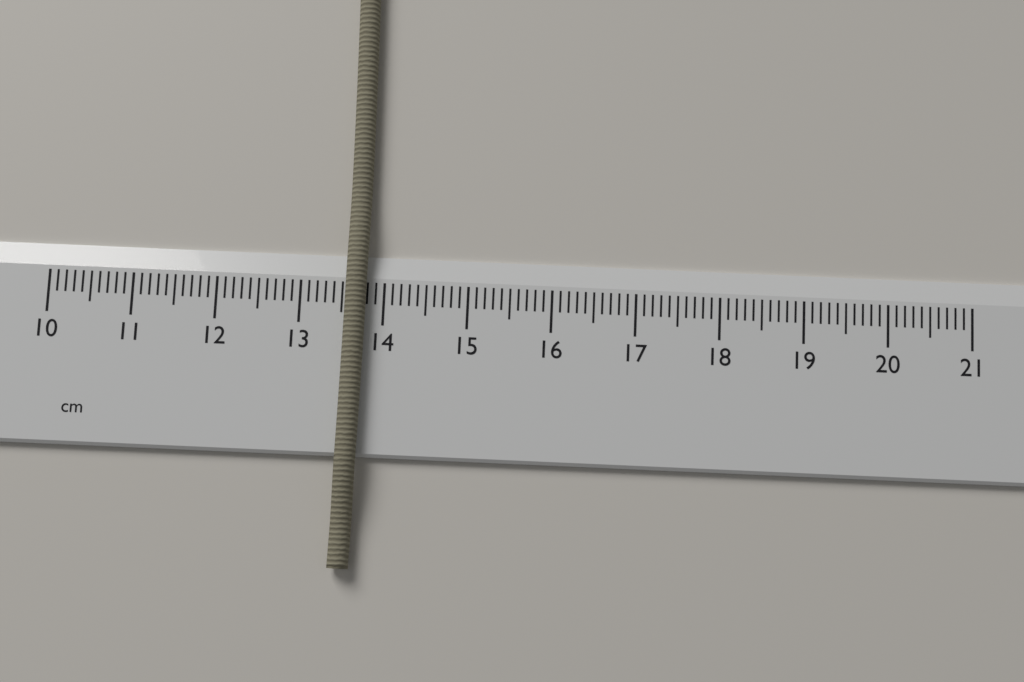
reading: 13.8 cm
